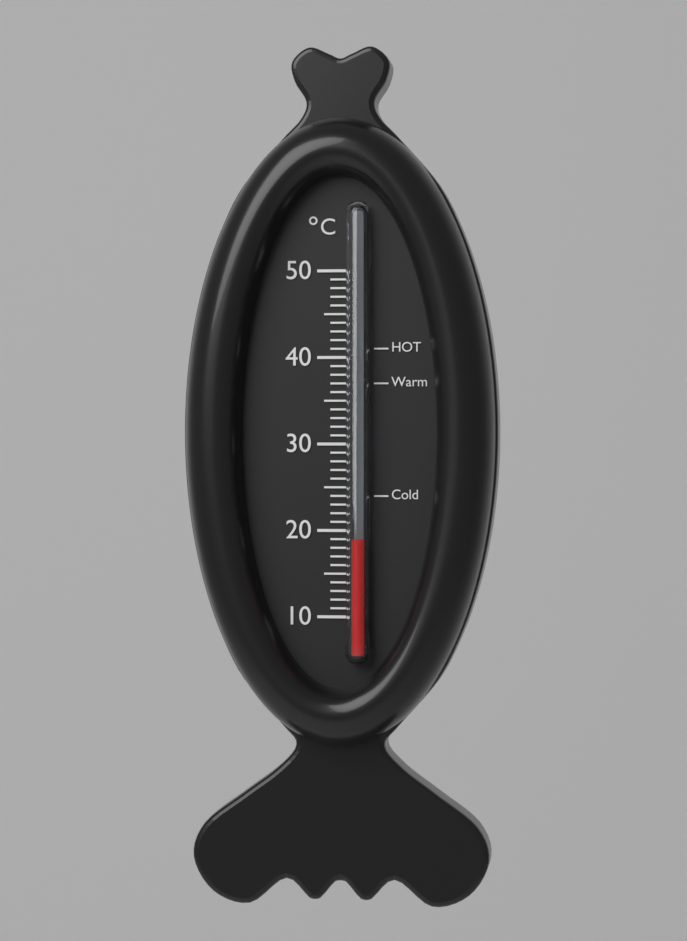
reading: 19 °C
